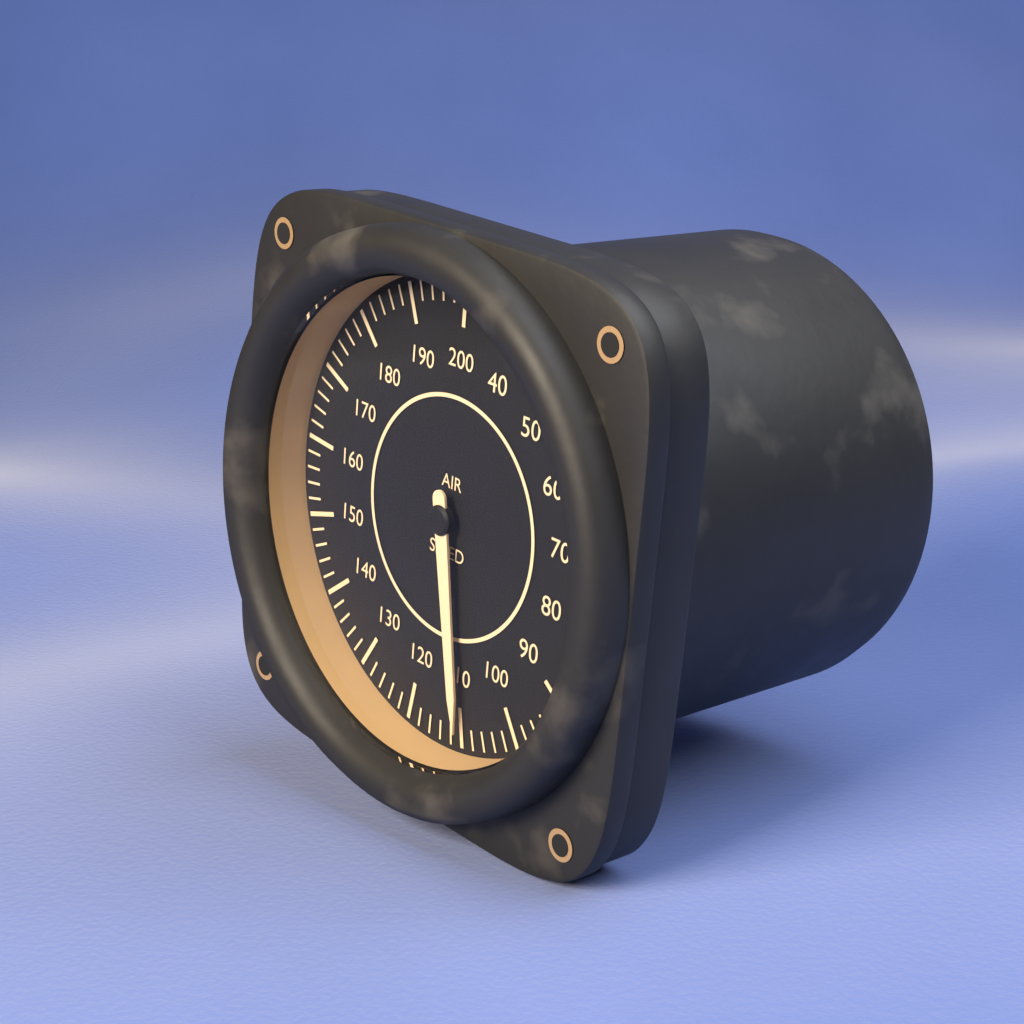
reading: 110 (no unit)
